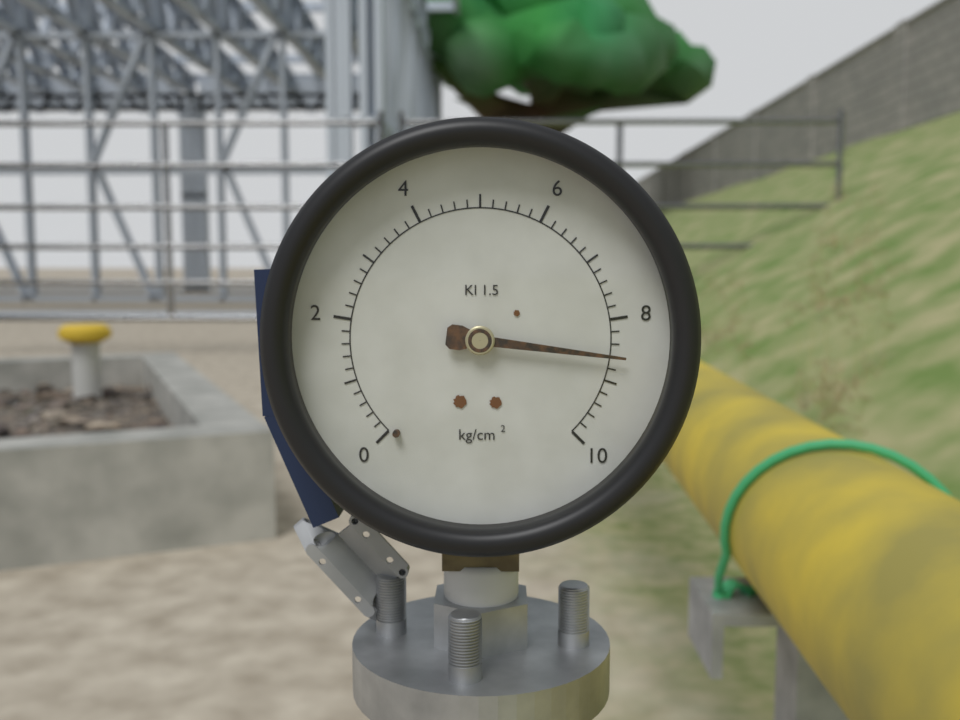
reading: 8.6 kg/cm²
